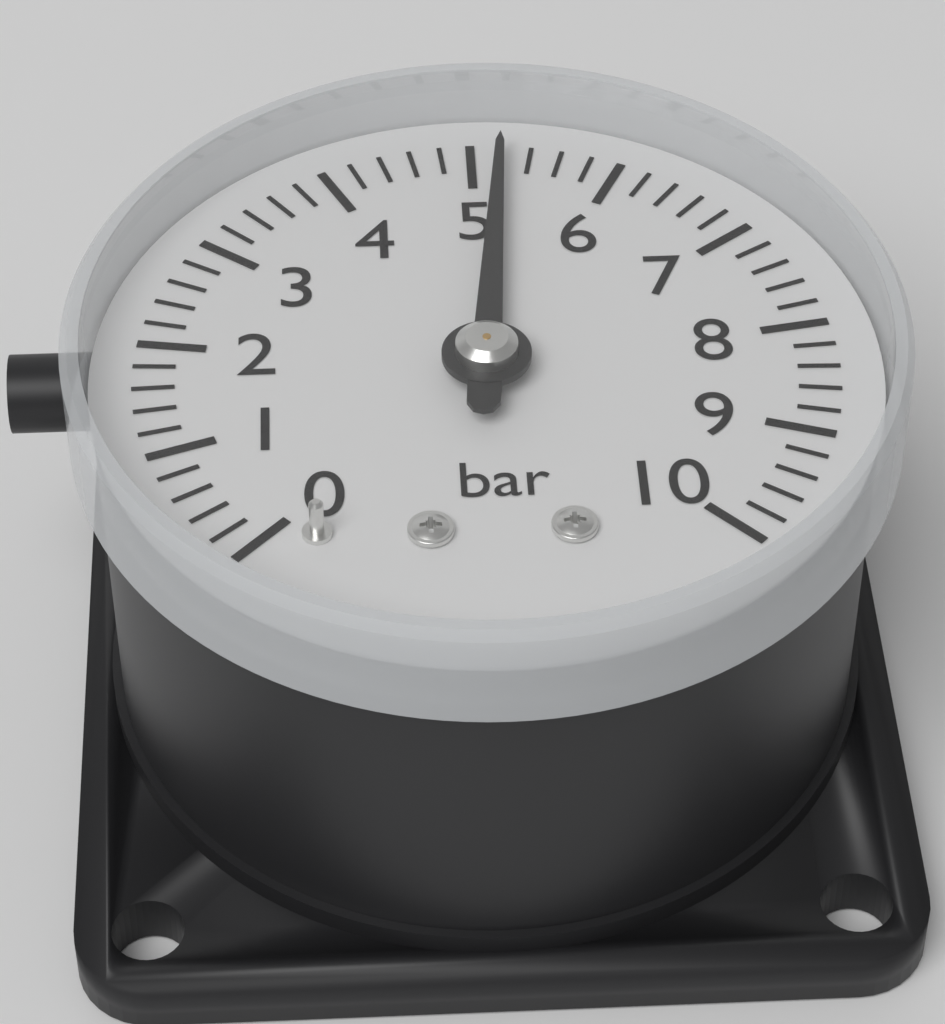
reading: 5.2 bar
